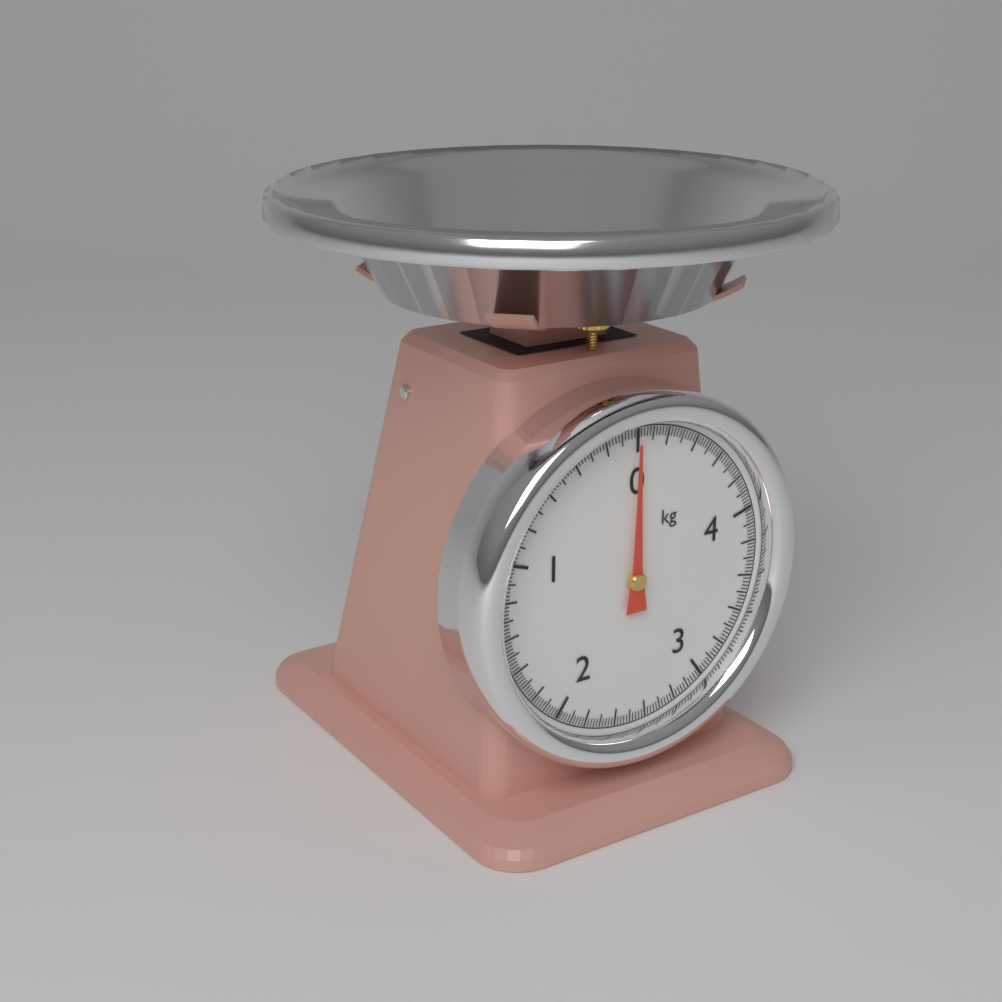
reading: 0.00 kg
